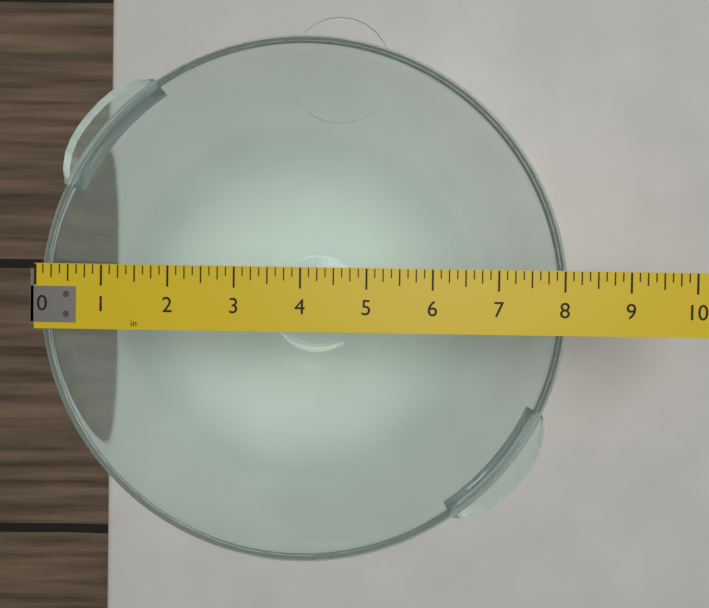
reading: 8.125 in
